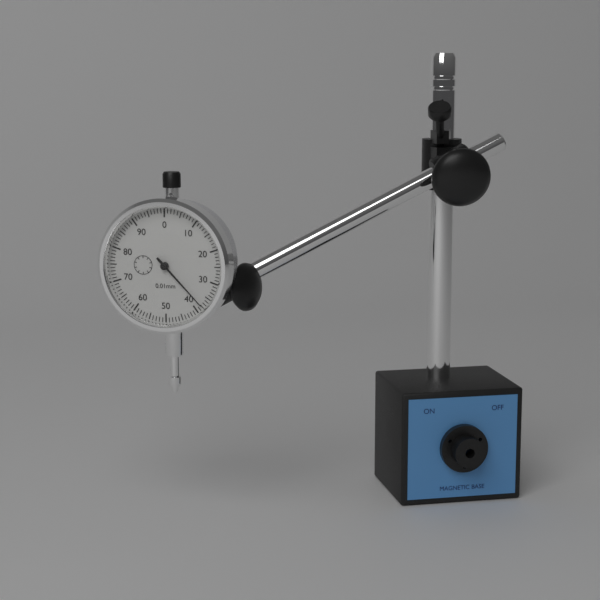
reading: 0.38 mm
